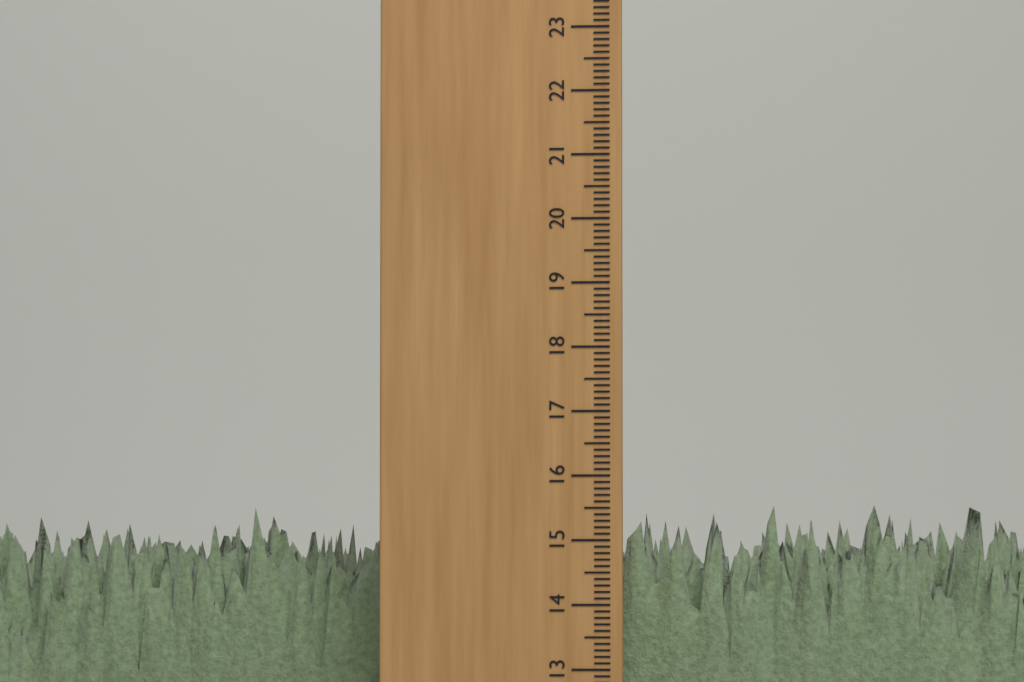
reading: 15.6 cm
